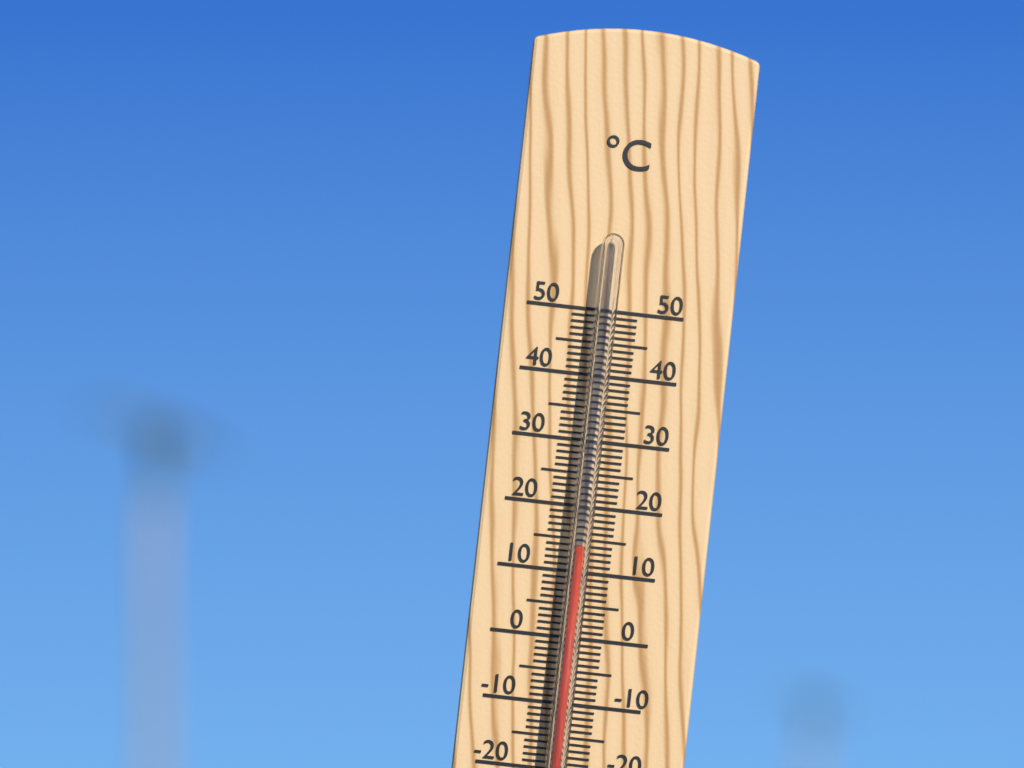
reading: 14 °C
